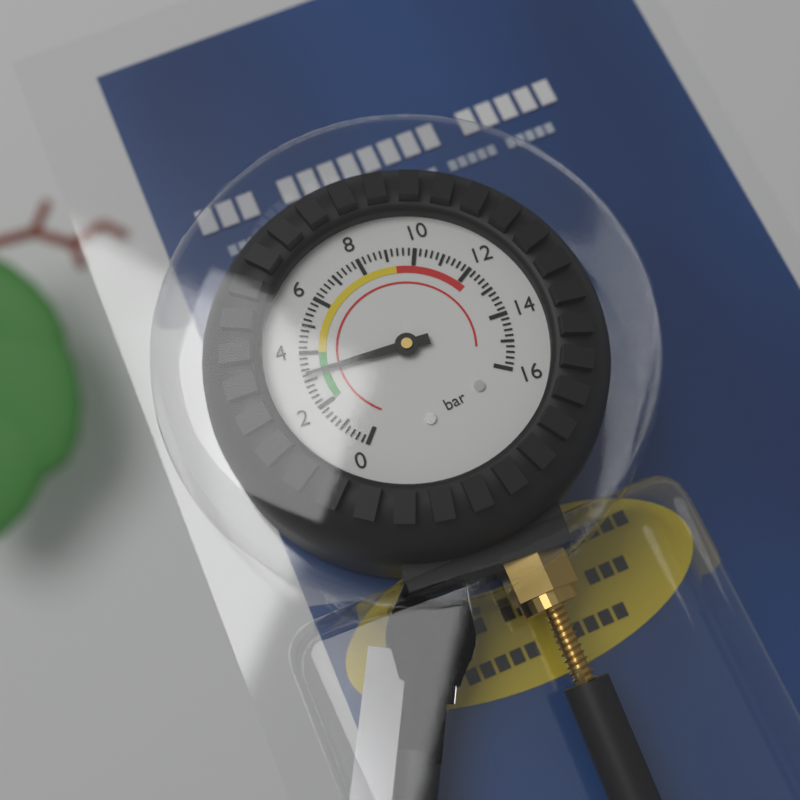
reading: 3.2 bar
